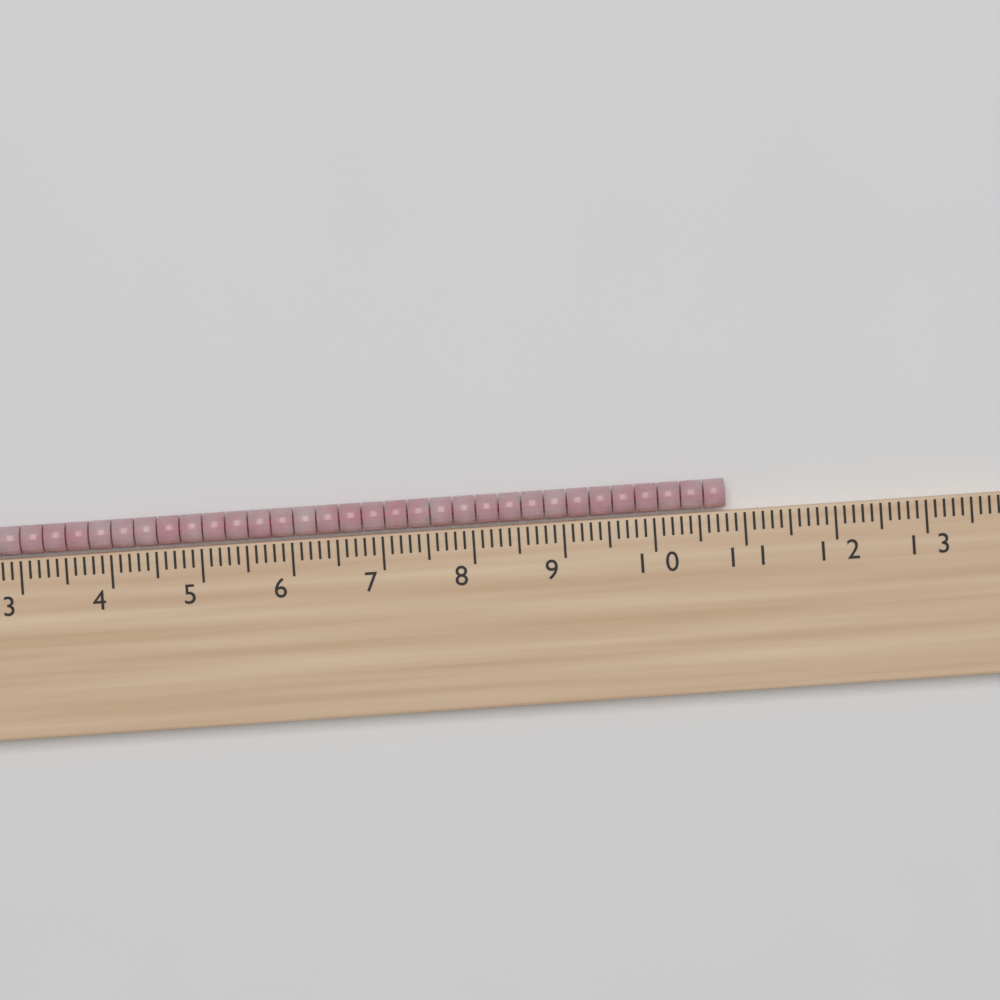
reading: 10.8 cm
